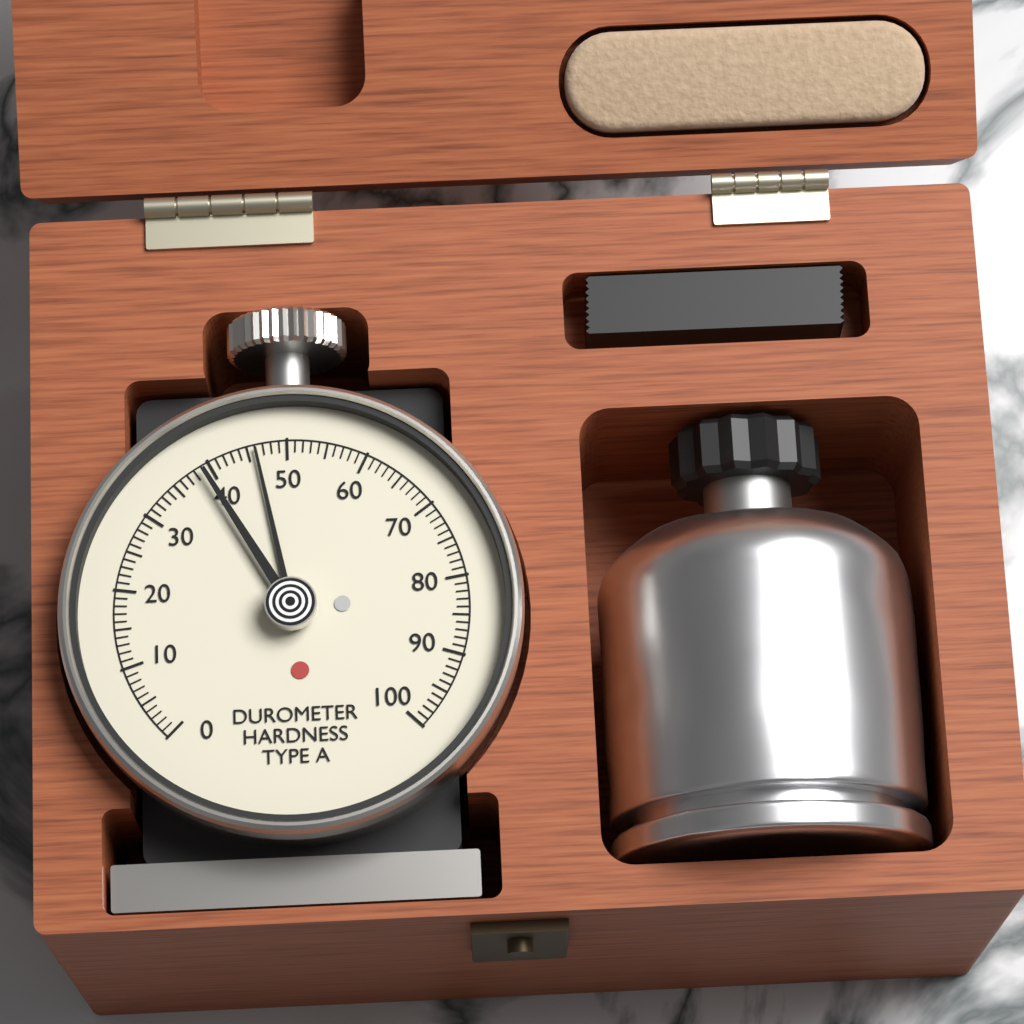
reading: 46 Shore A
